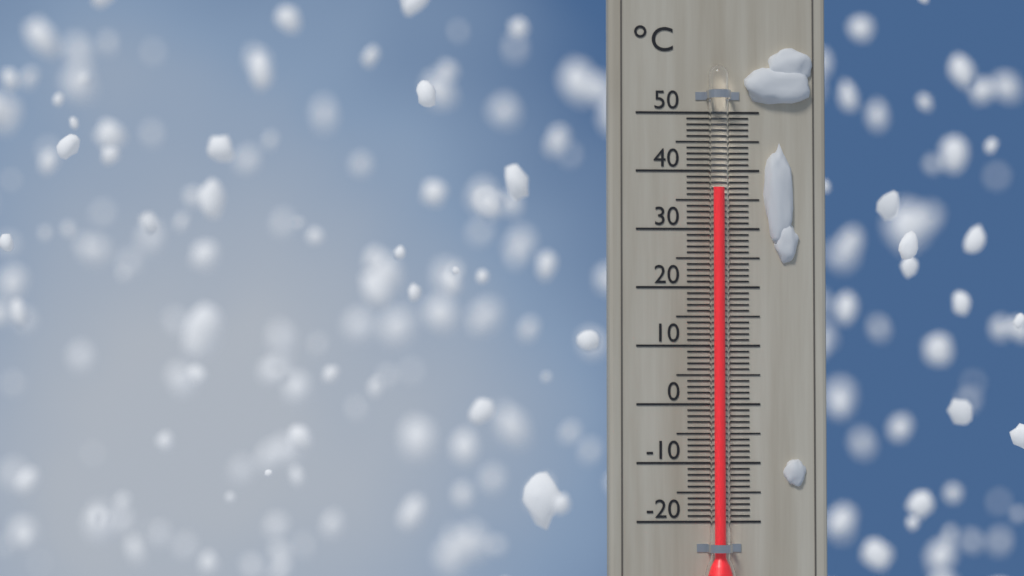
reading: 37 °C
